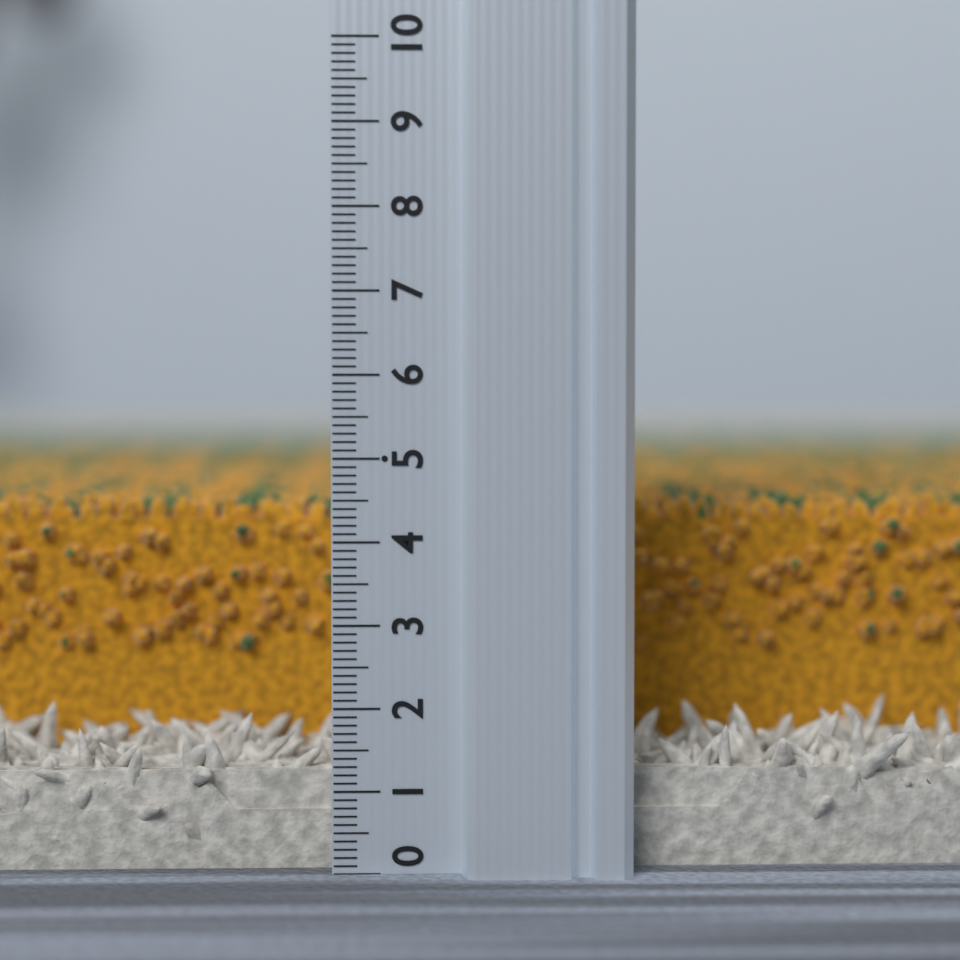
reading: 4.4 (no unit)
